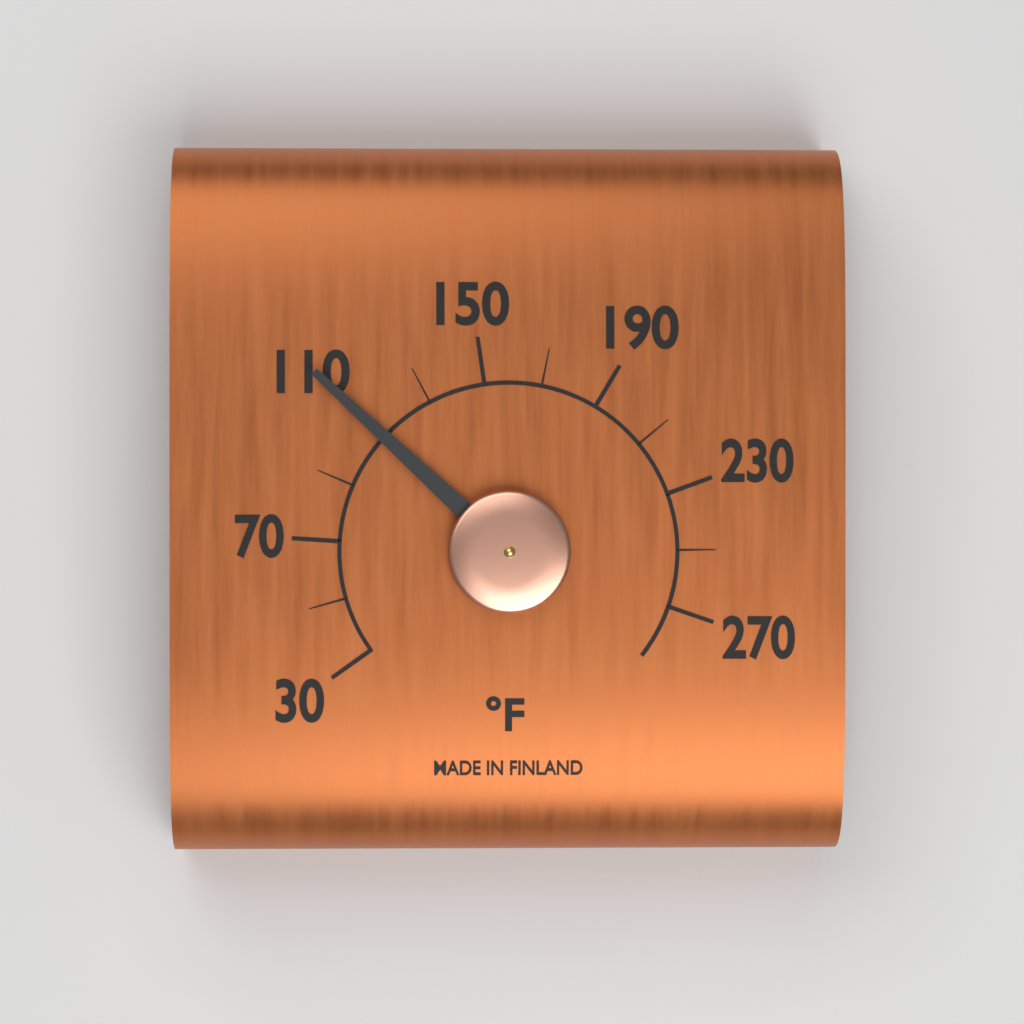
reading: 110 °F
